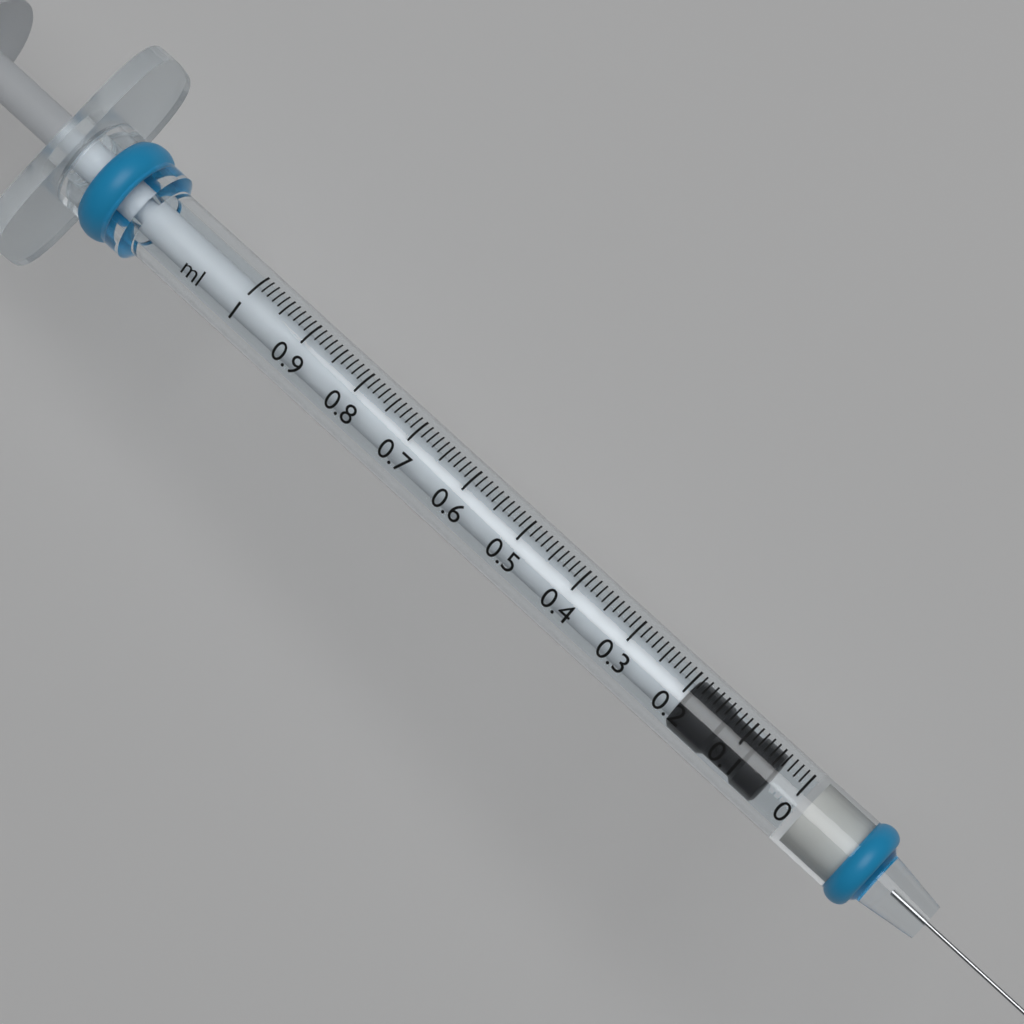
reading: 0.04 ml
